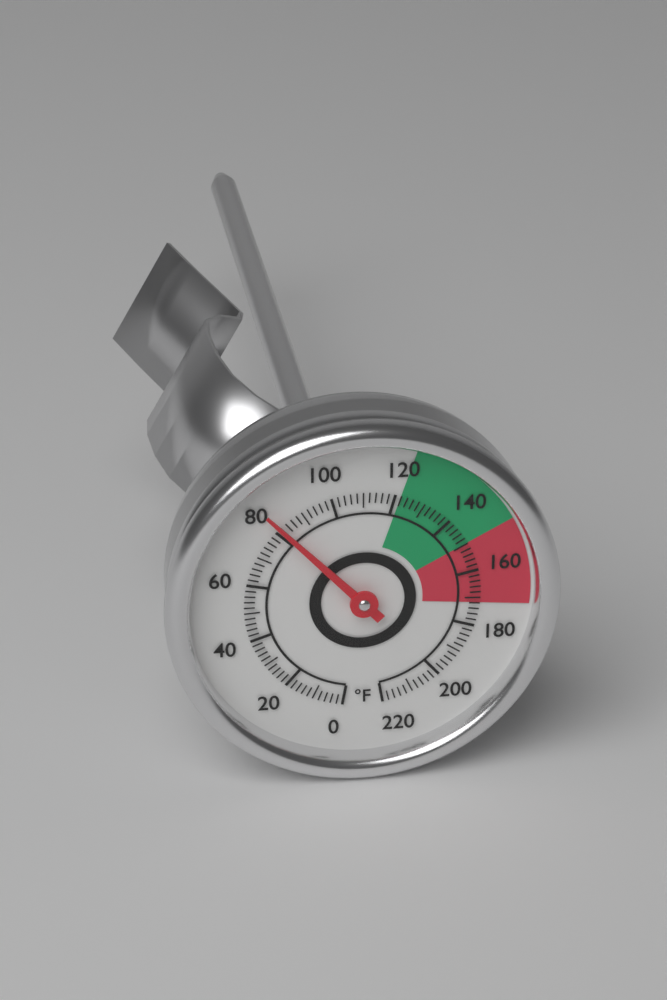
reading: 82 °F
